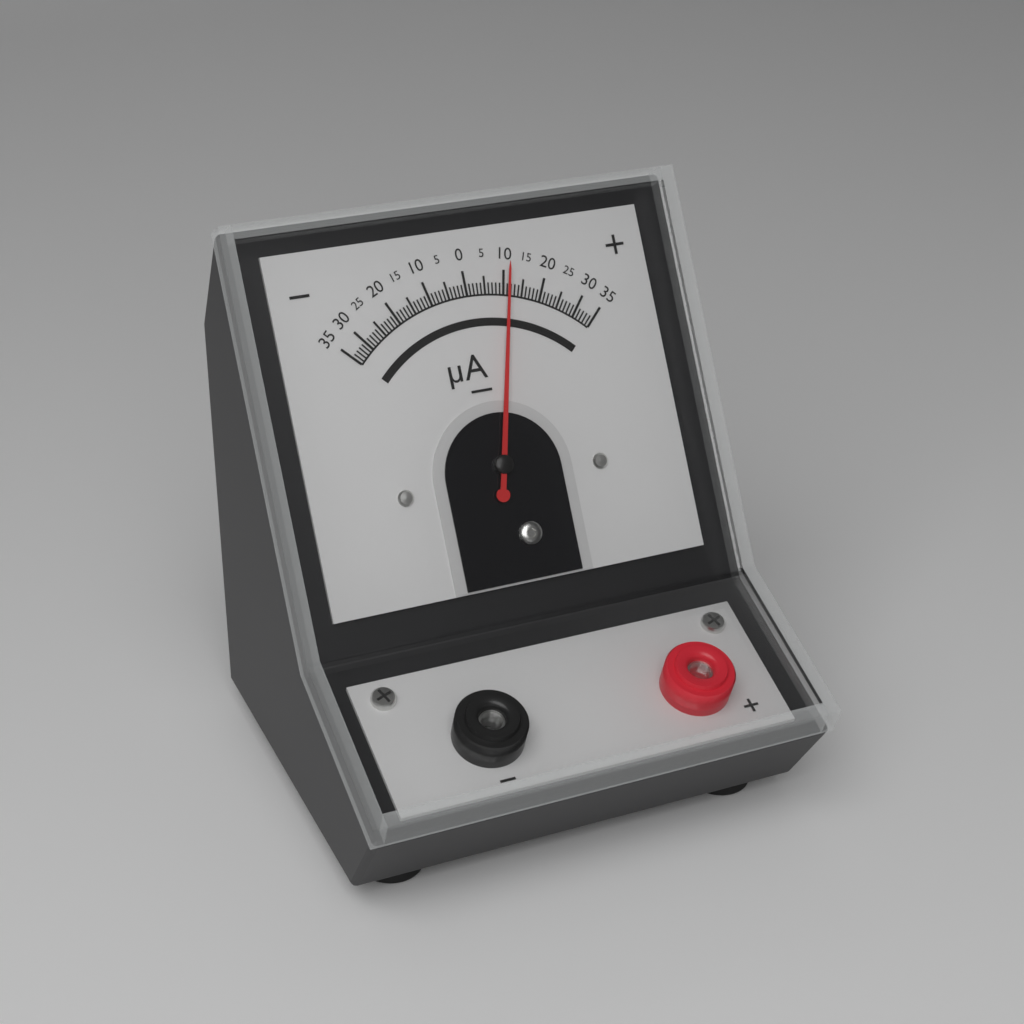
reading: 11 µA
